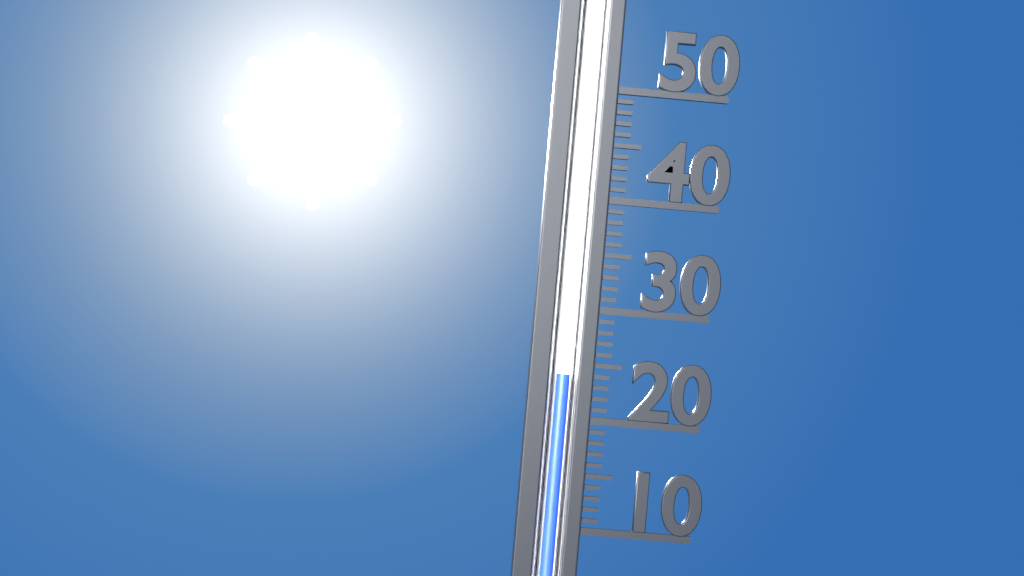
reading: 24 (no unit)
